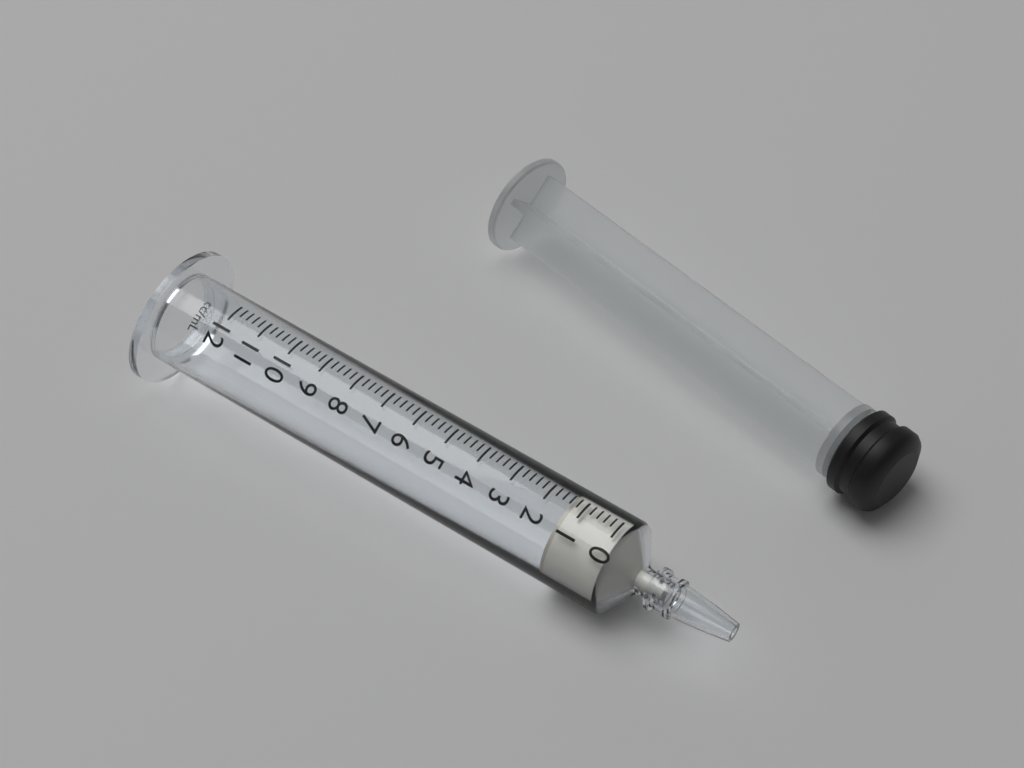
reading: 1.4 ml
